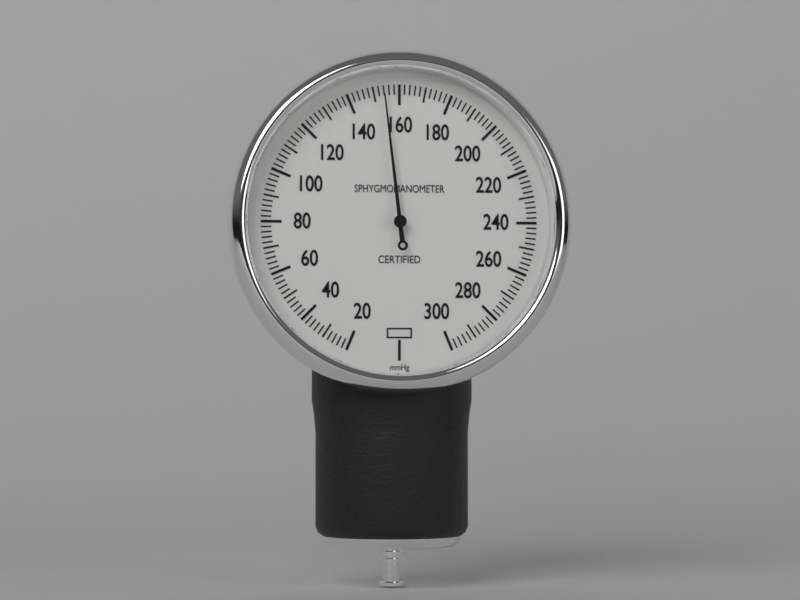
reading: 154 mmHg
